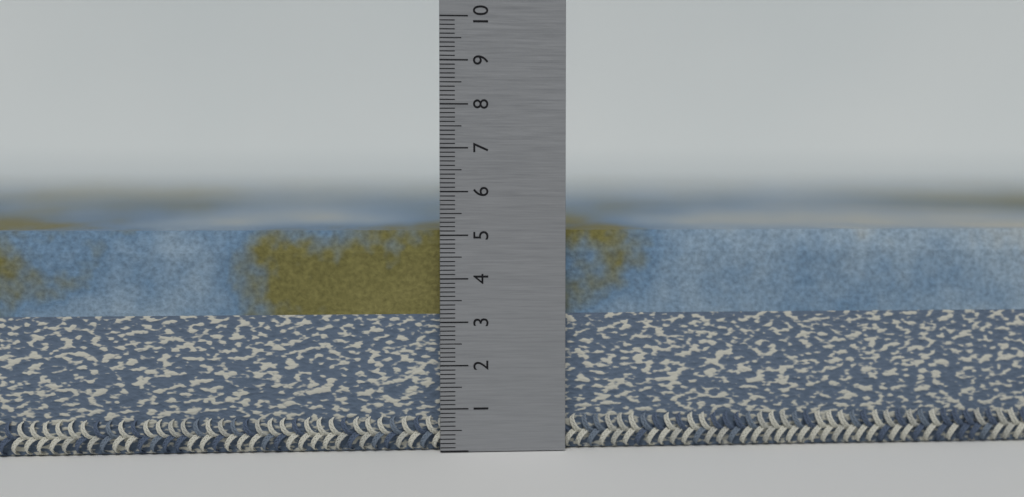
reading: 5.1 (no unit)
